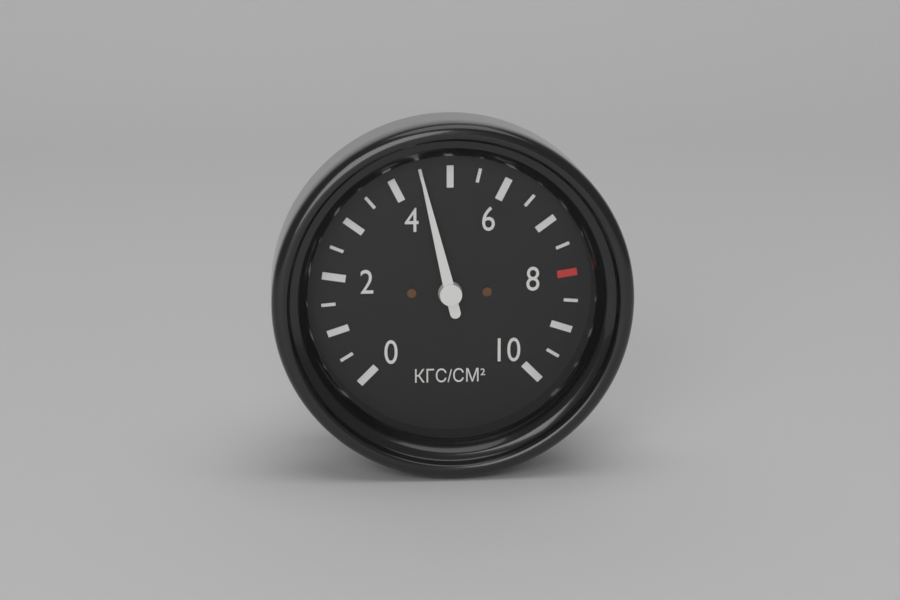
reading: 4.5 кгс/см²
